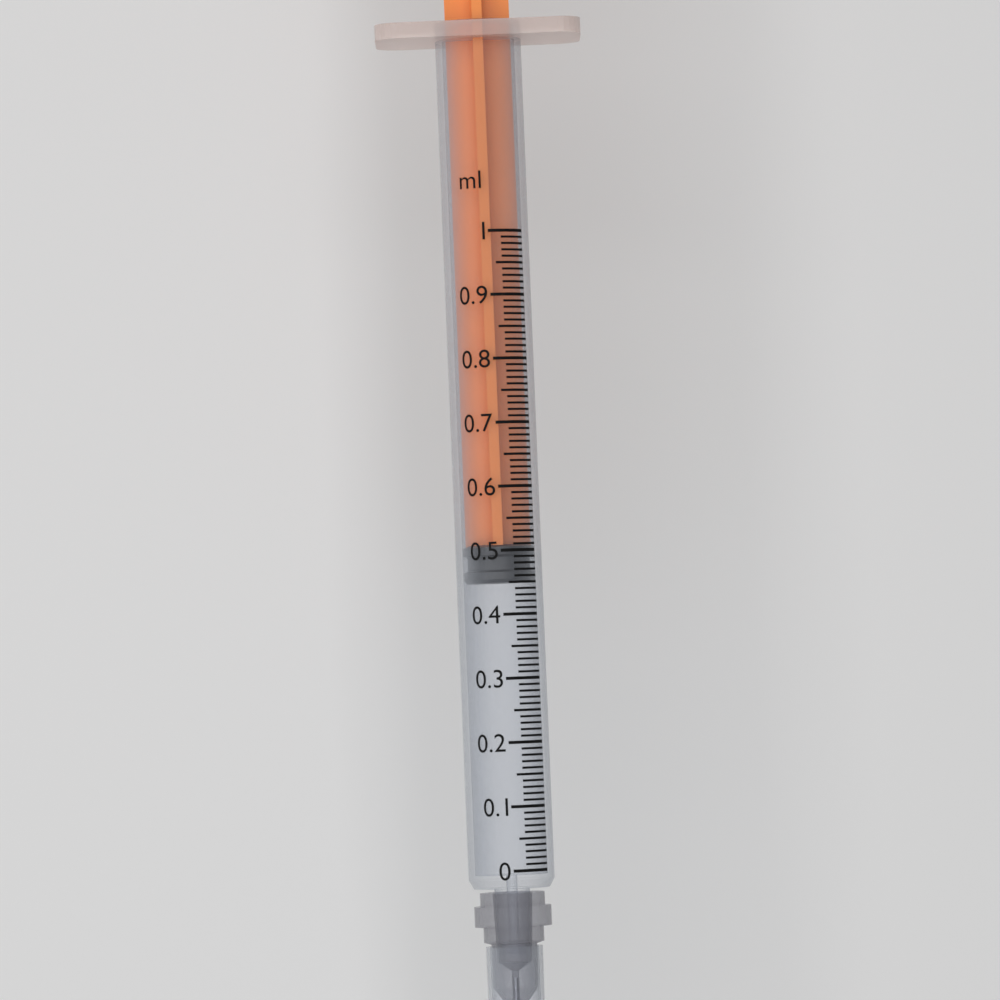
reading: 0.45 ml
